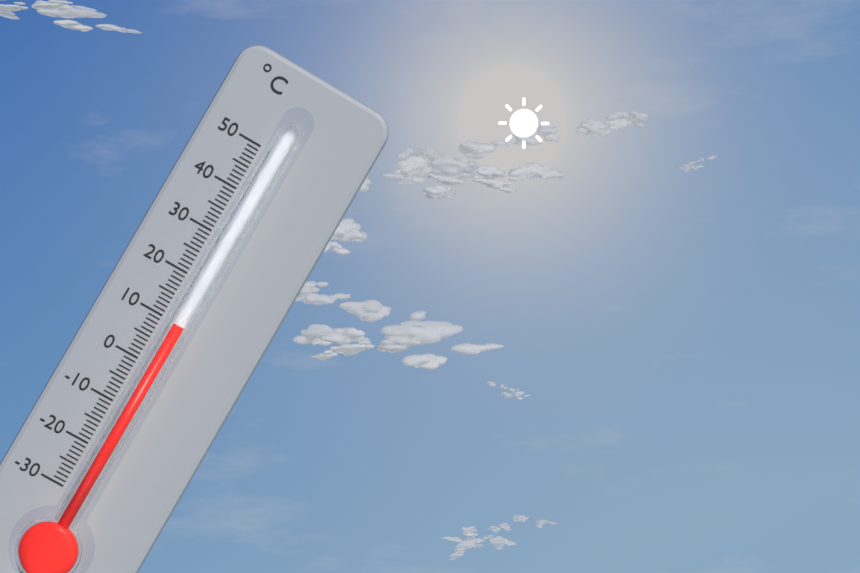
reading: 10 °C
